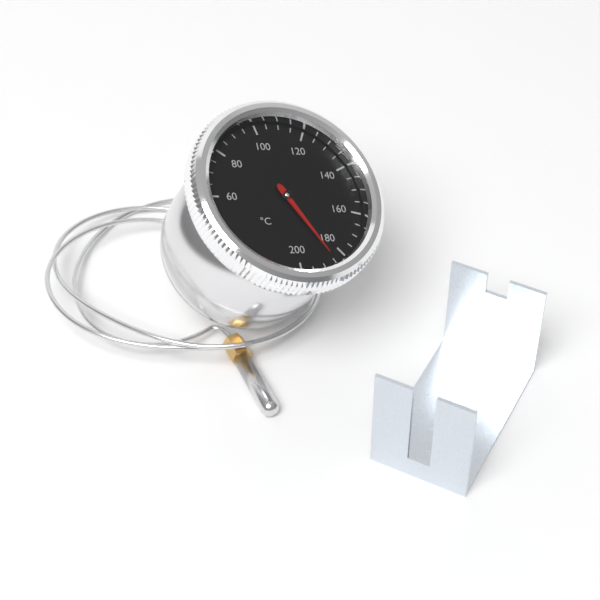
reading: 185 °C
